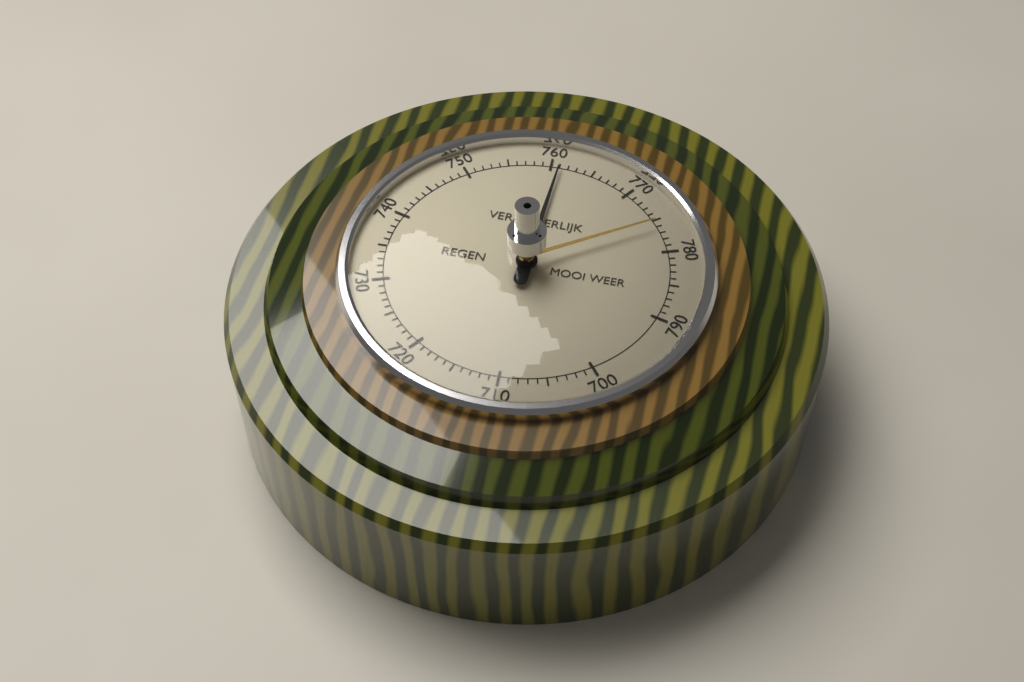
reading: 761 (no unit)
